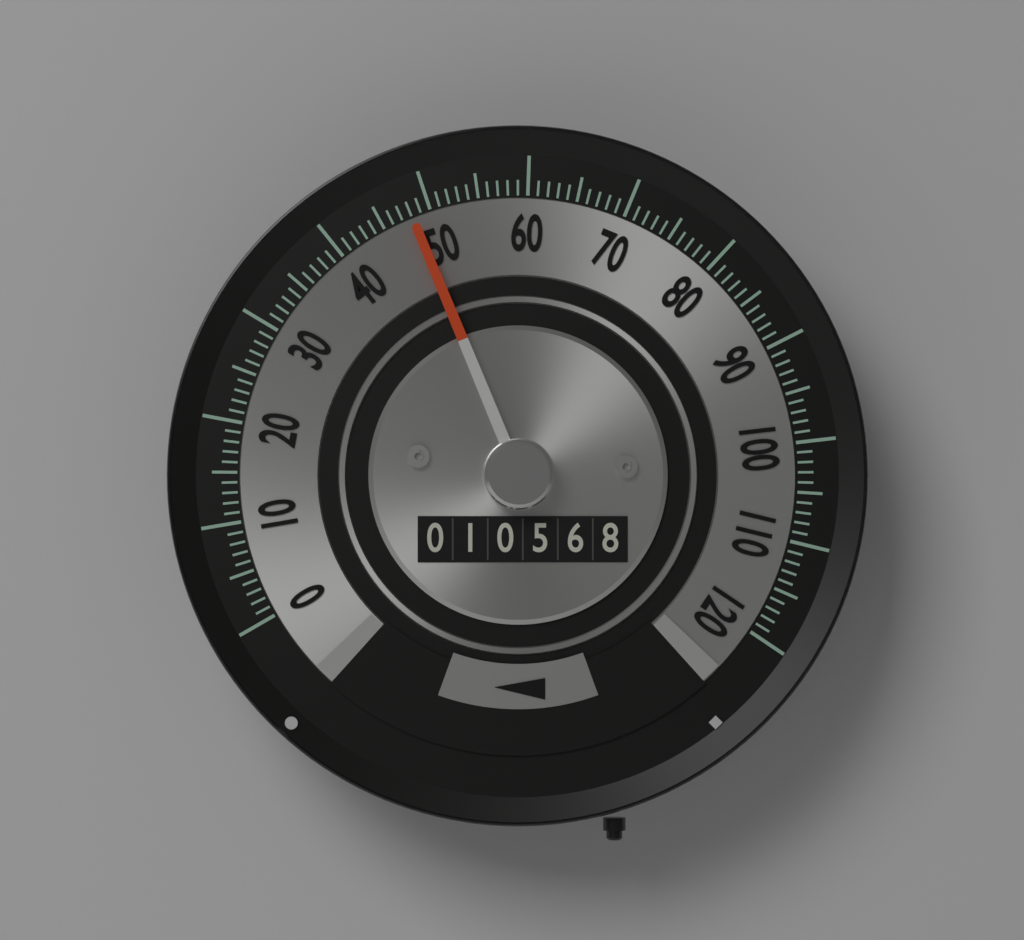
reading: 48 (no unit)
